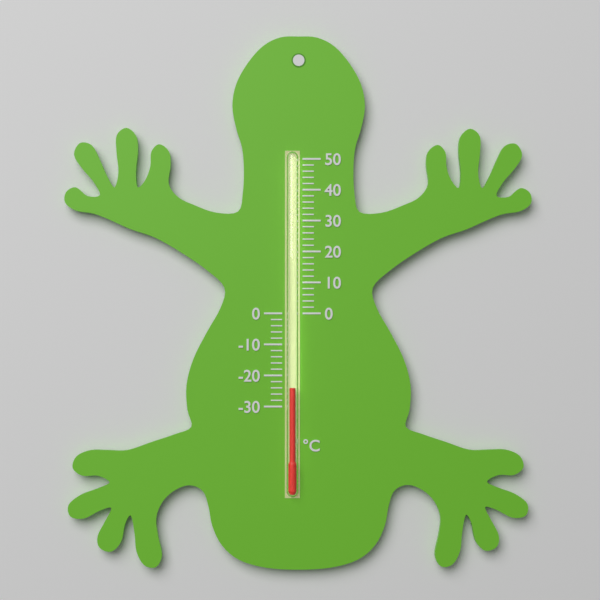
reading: -24 °C
